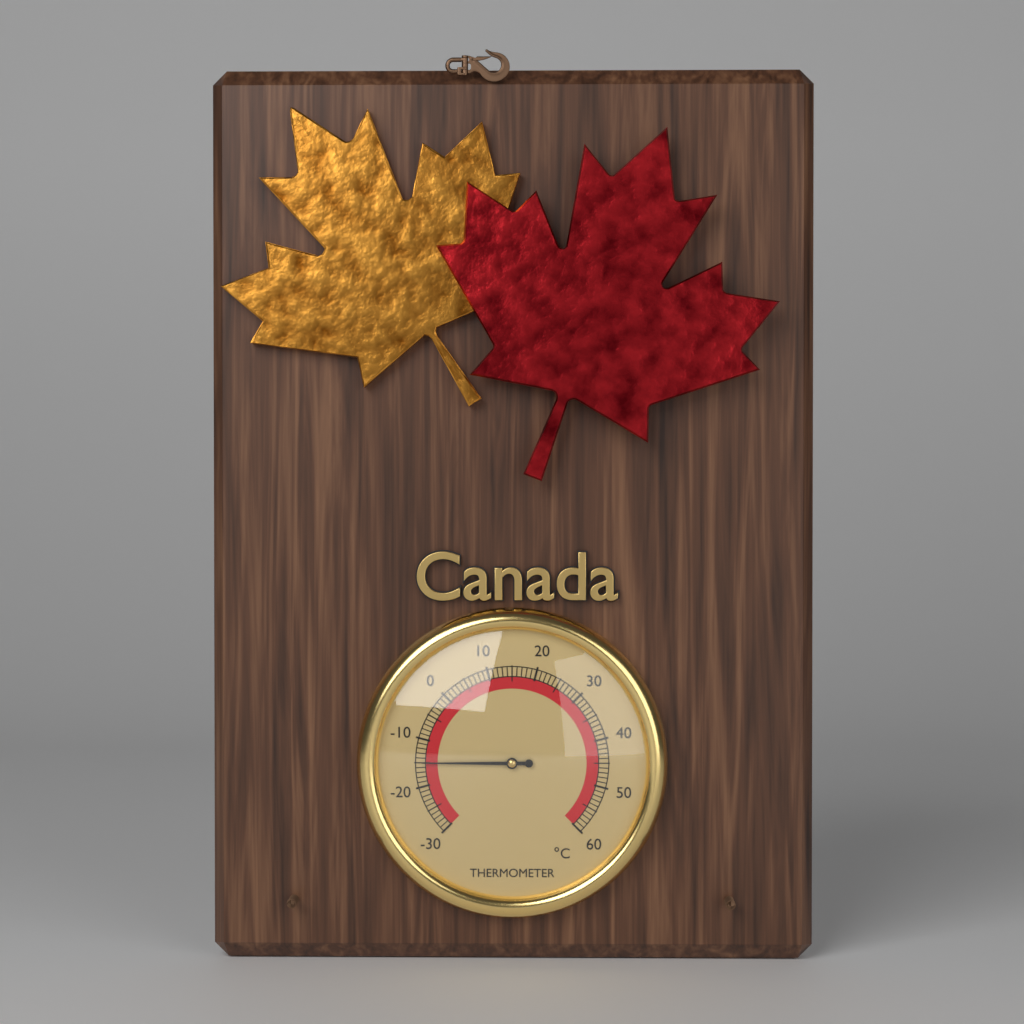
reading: -15 °C
